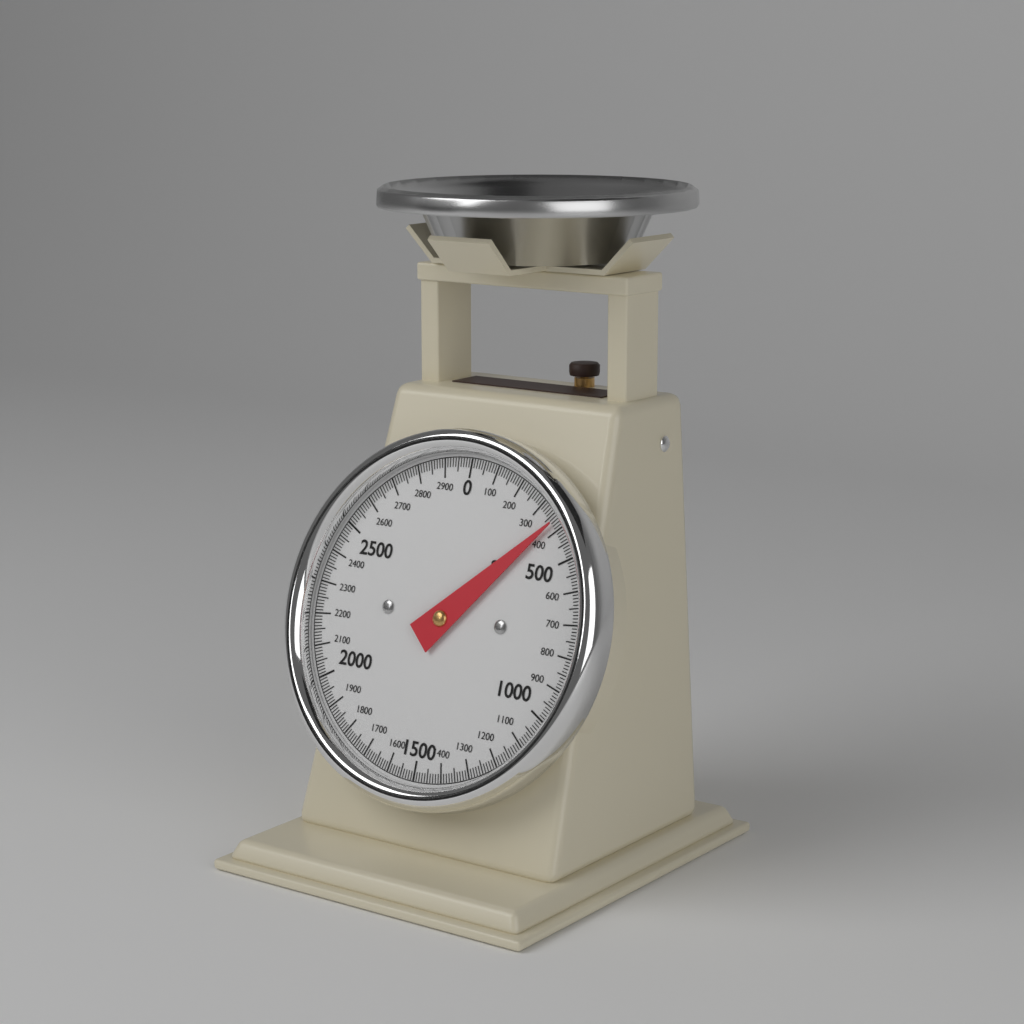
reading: 370 g
